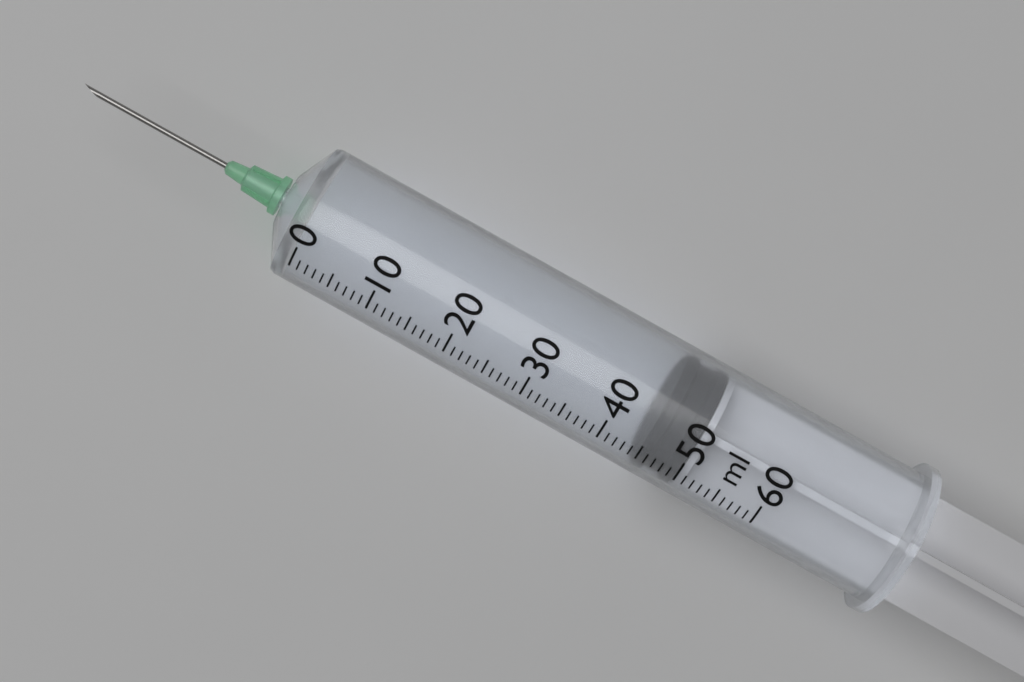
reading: 45 ml
